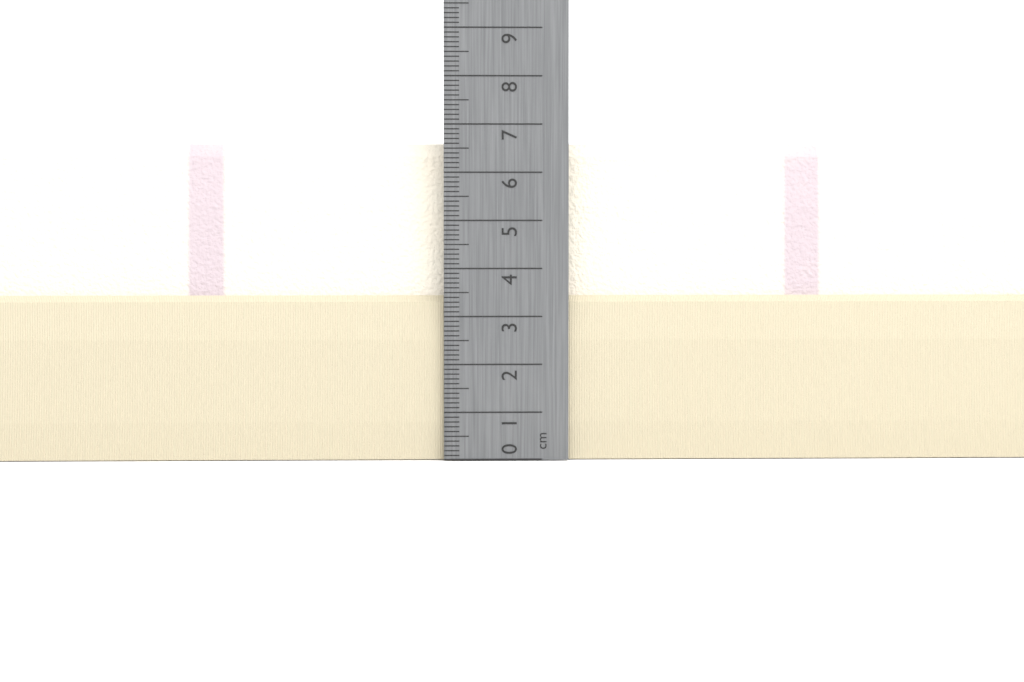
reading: 6.6 cm
